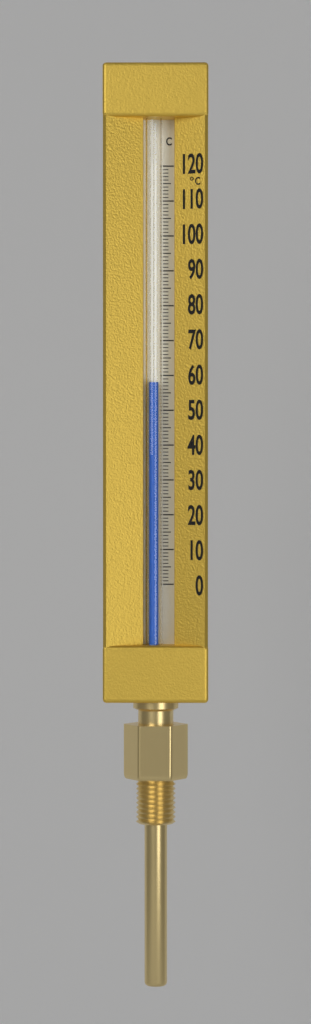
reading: 58 °C
